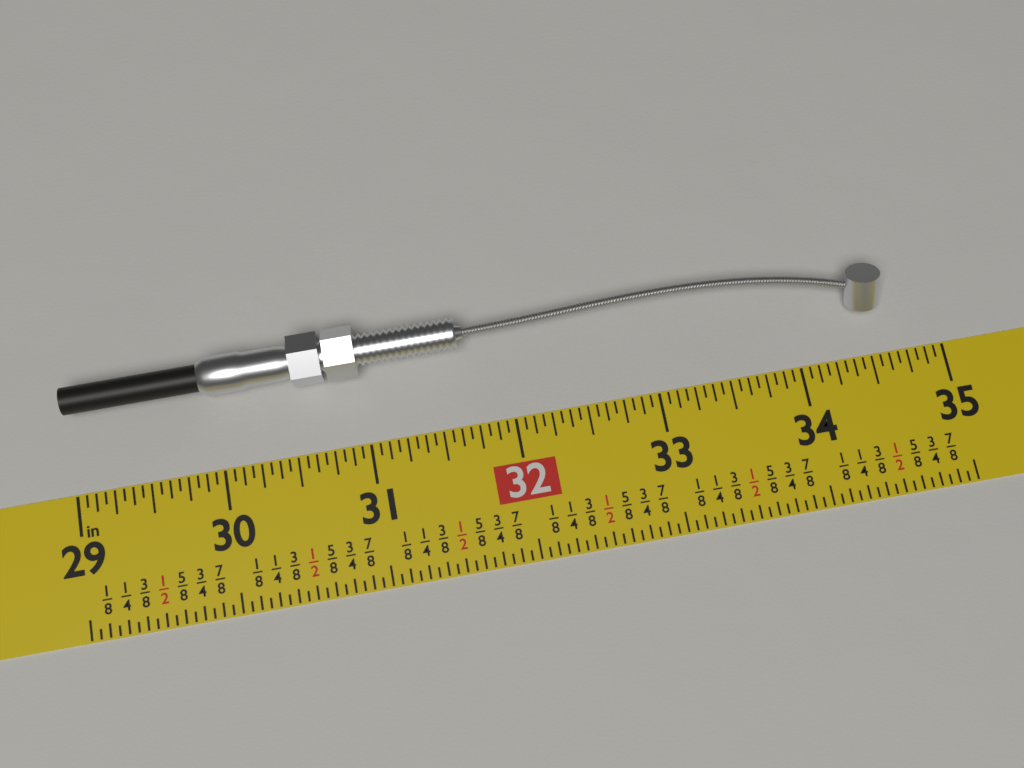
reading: 34.6250 in
